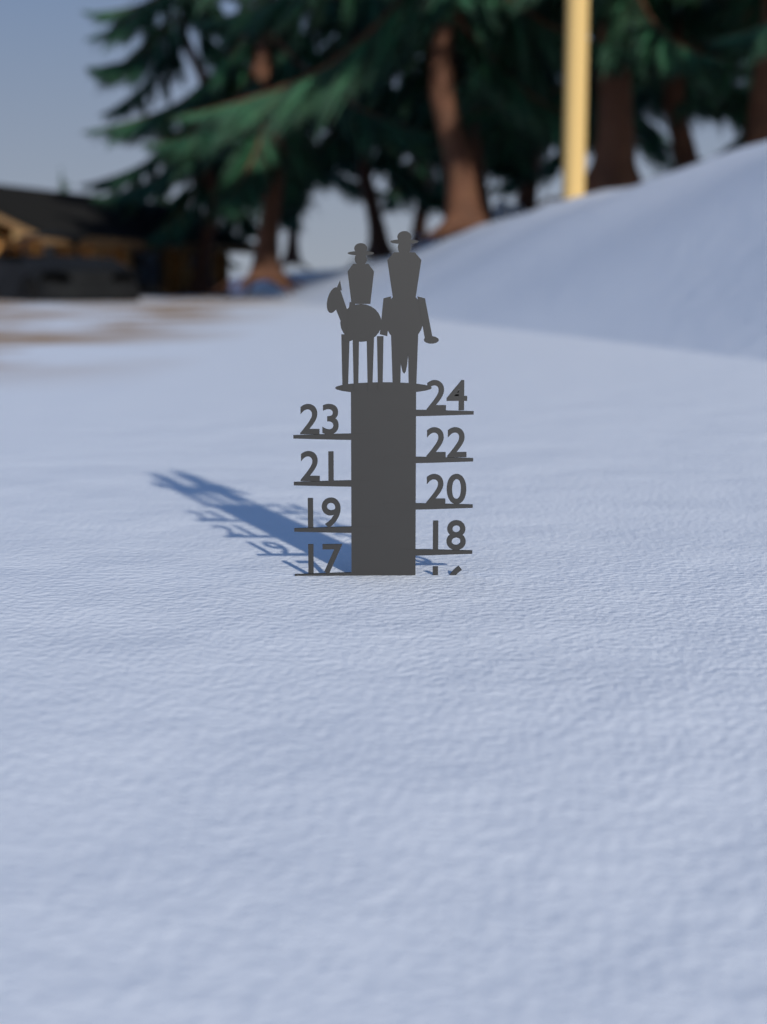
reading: 17 (no unit)
